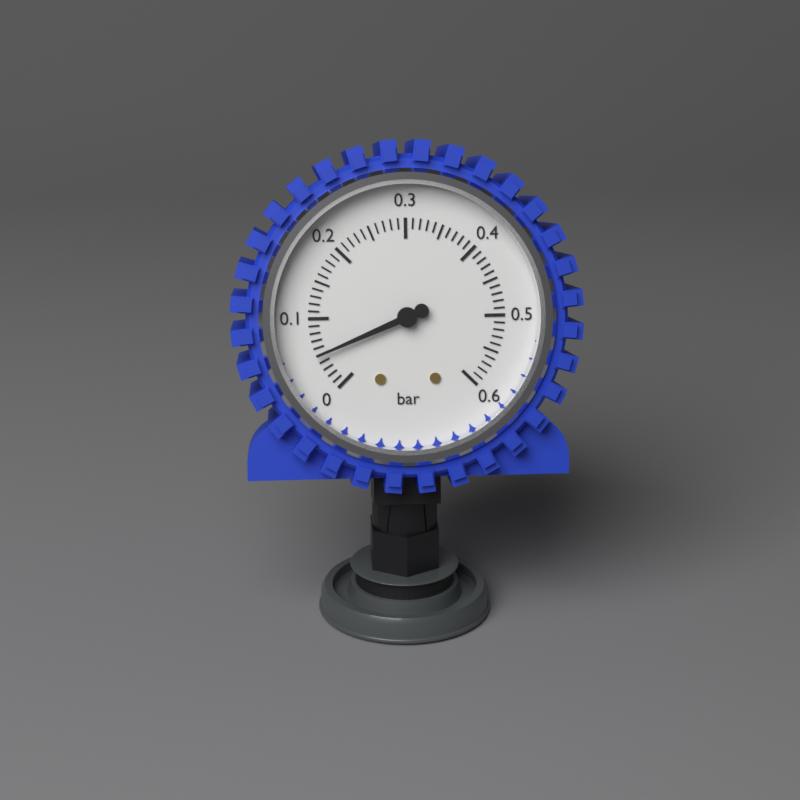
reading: 0.05 bar
